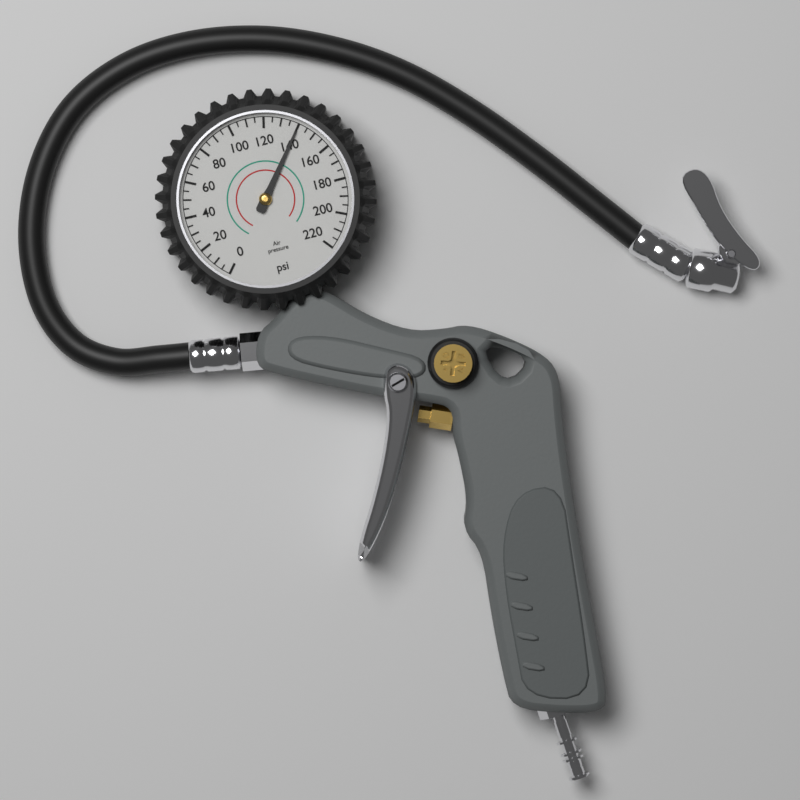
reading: 140 psi
